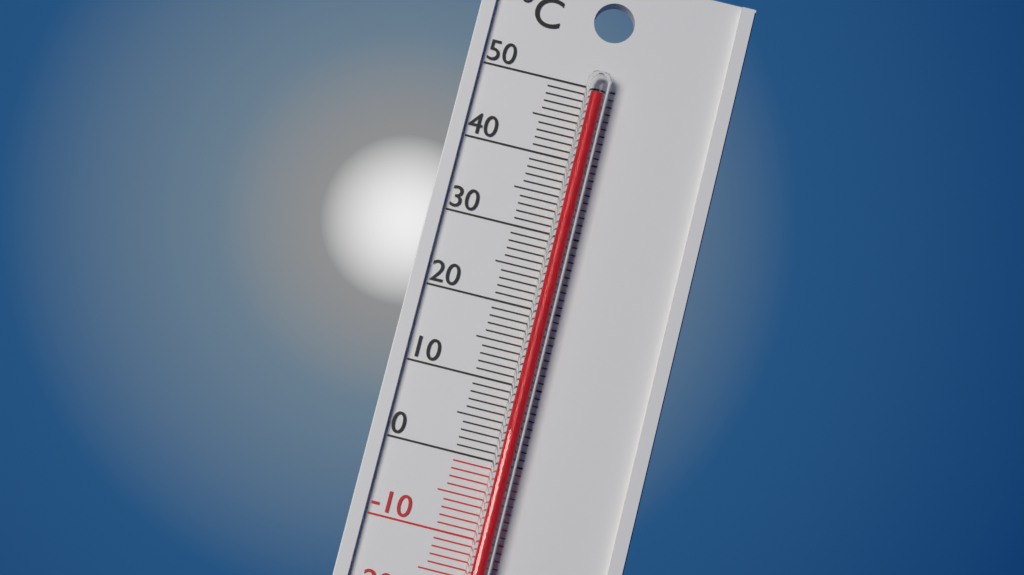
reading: 49 °C
